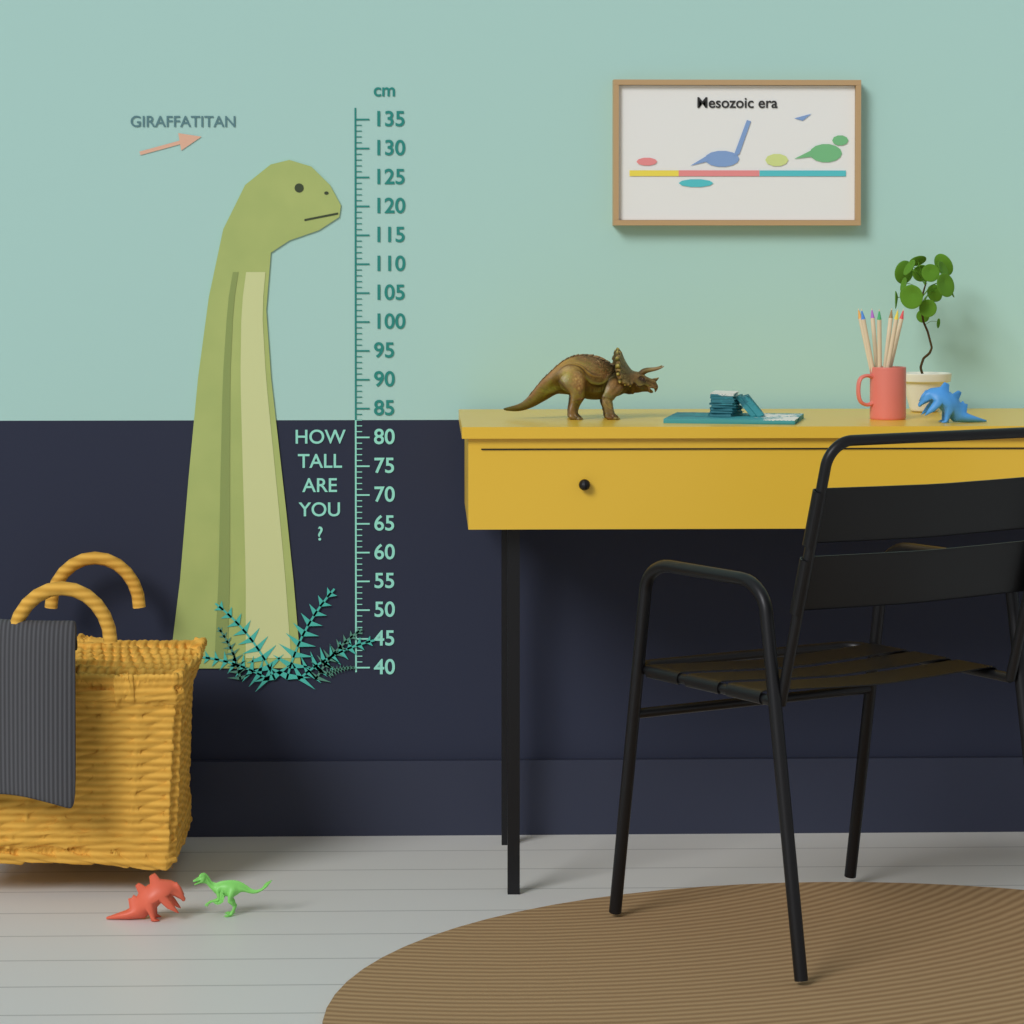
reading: 128 cm
